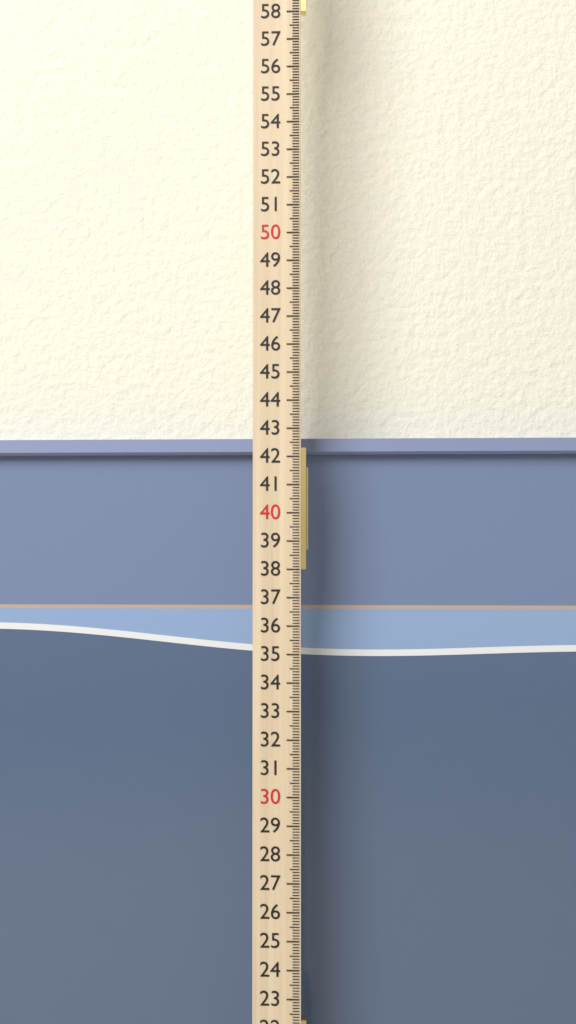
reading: 42.8 cm
